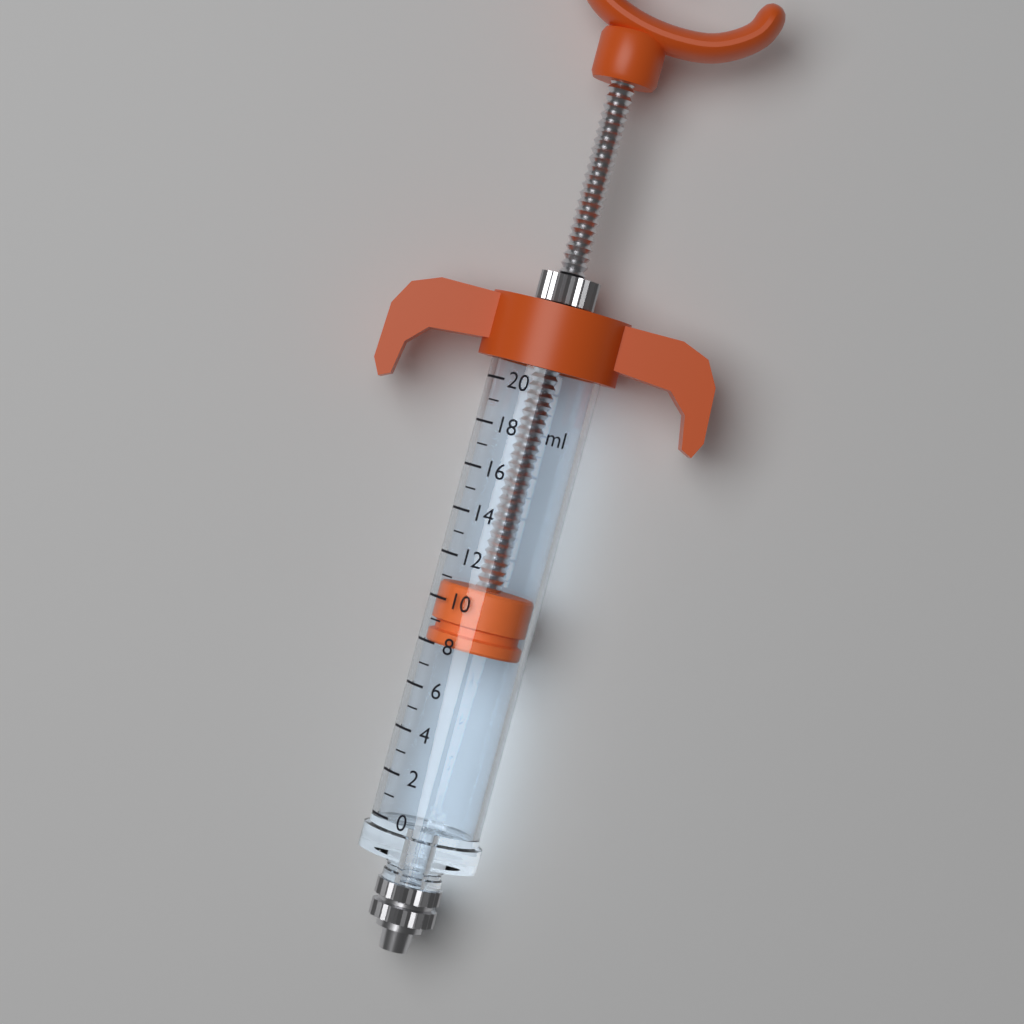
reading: 8 ml
